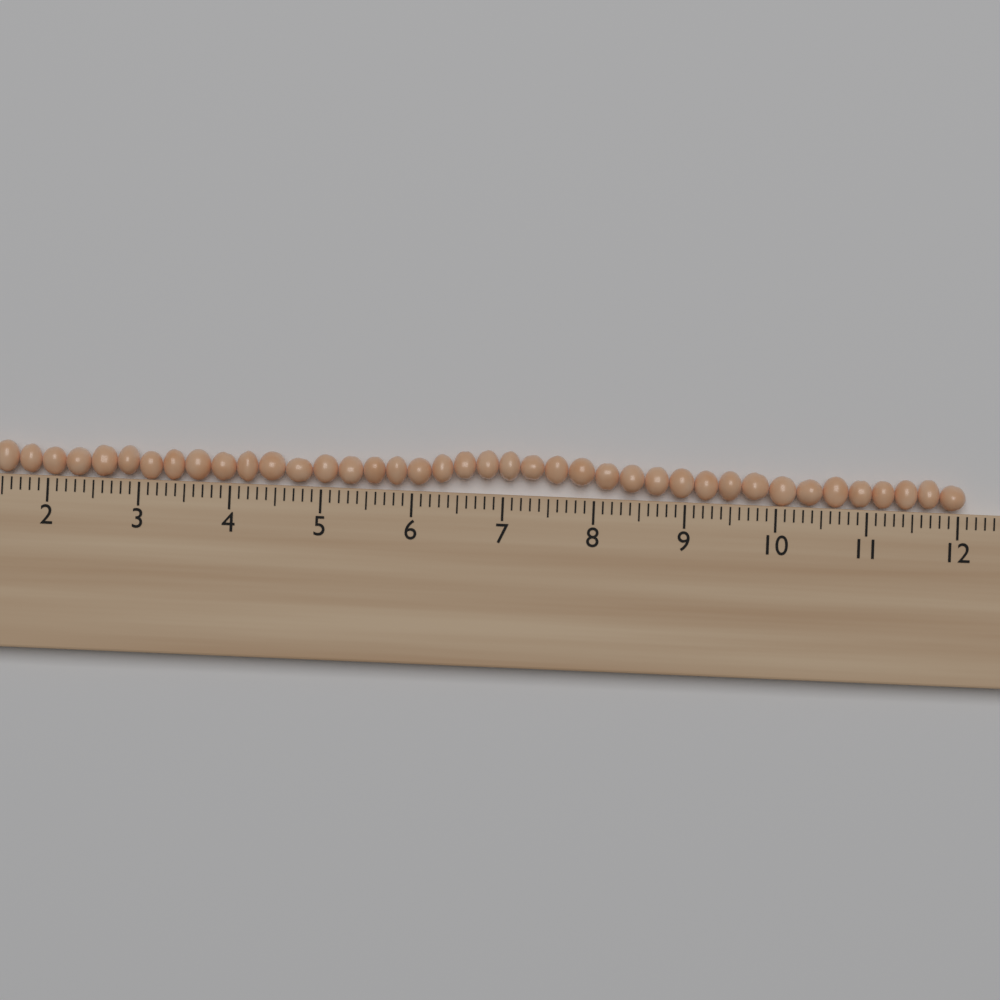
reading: 12.1 cm
